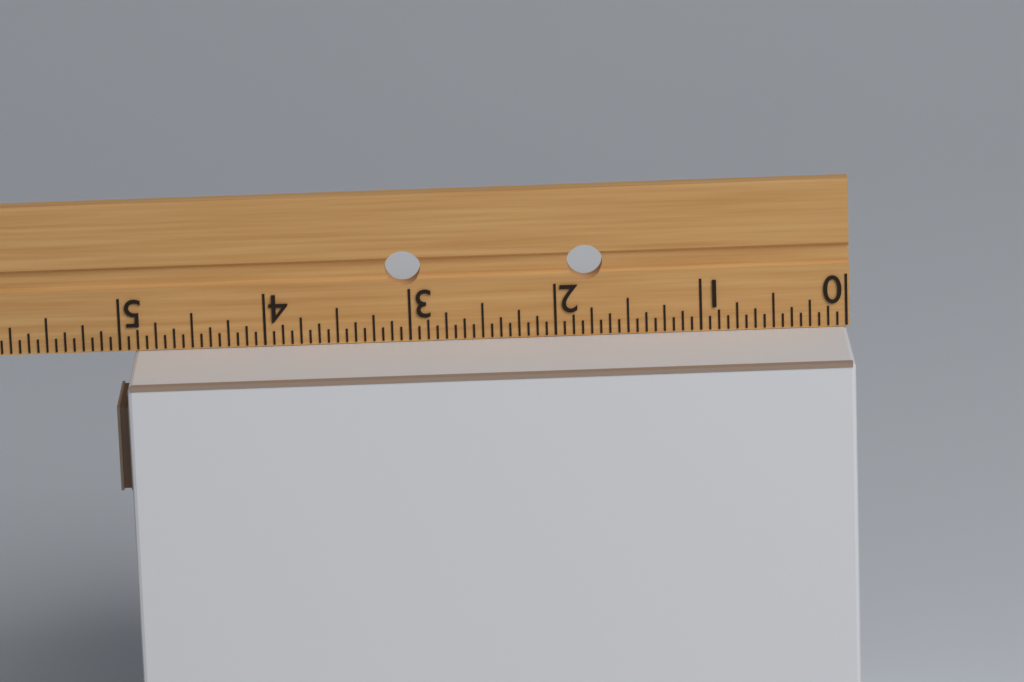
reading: 4.9000 (no unit)
